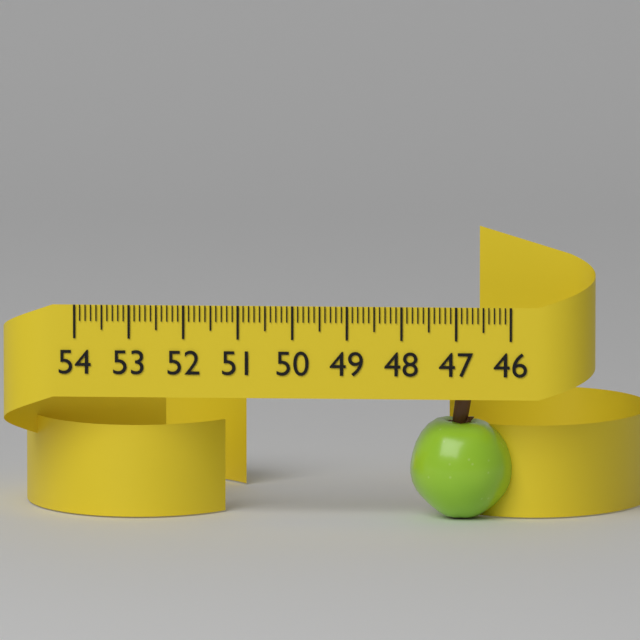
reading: 47.9 (no unit)
